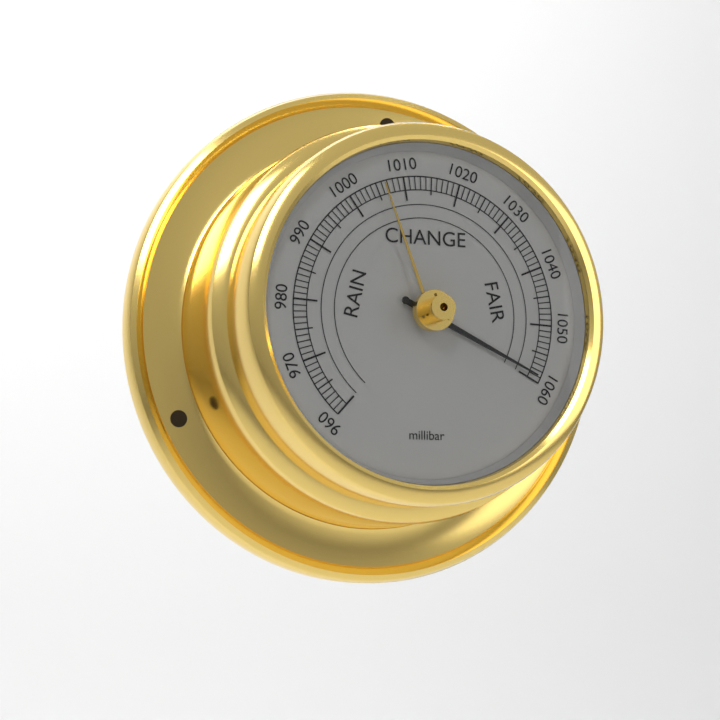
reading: 1059 millibar
